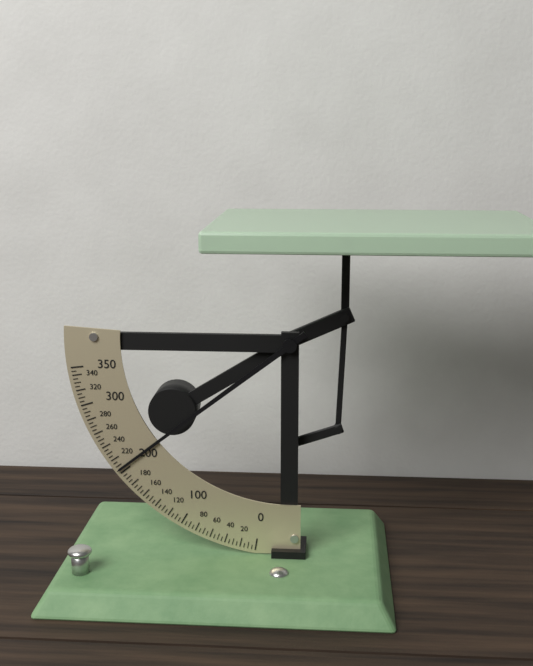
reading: 205 (no unit)
